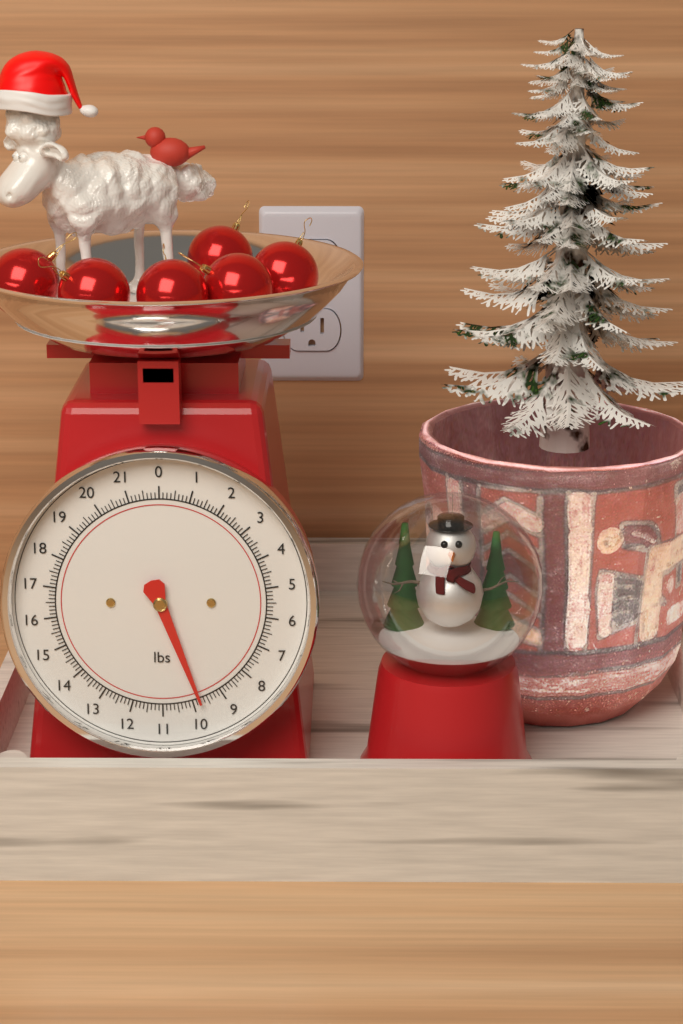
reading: 9.750 lbs
